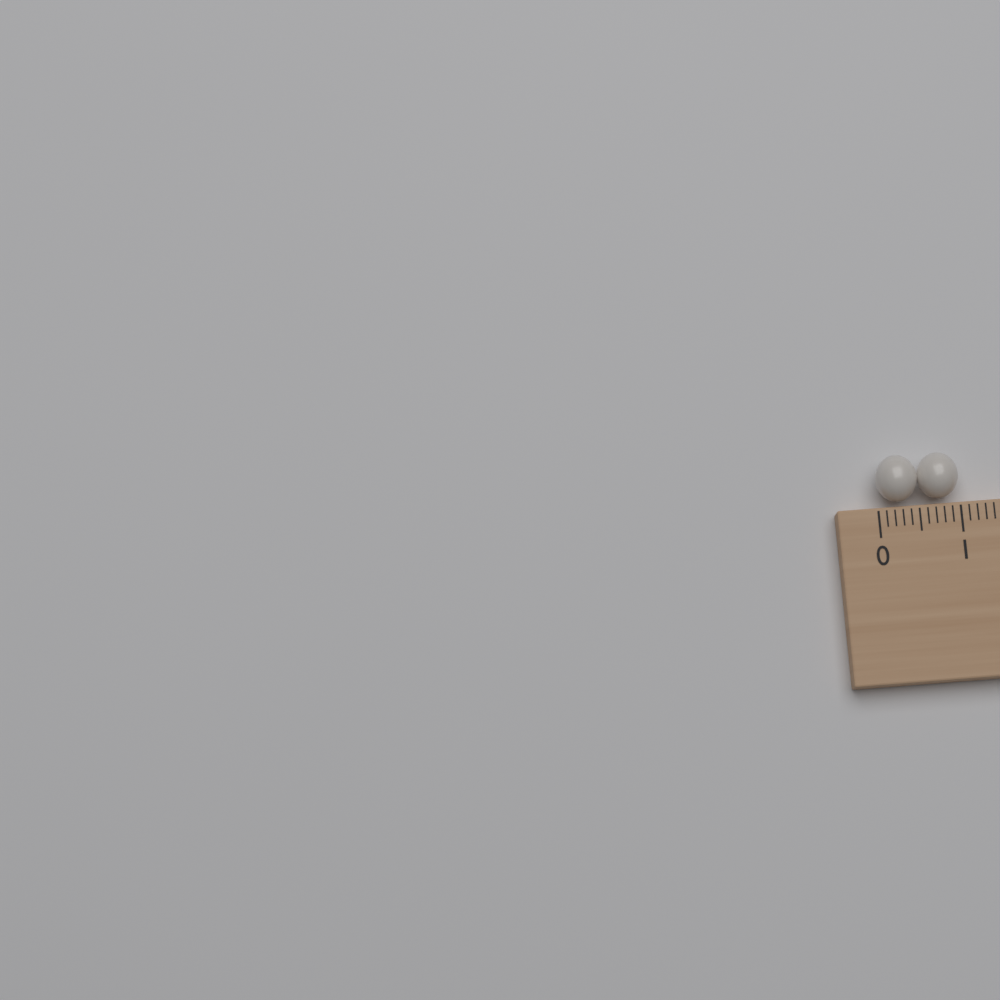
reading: 1.0 (no unit)
